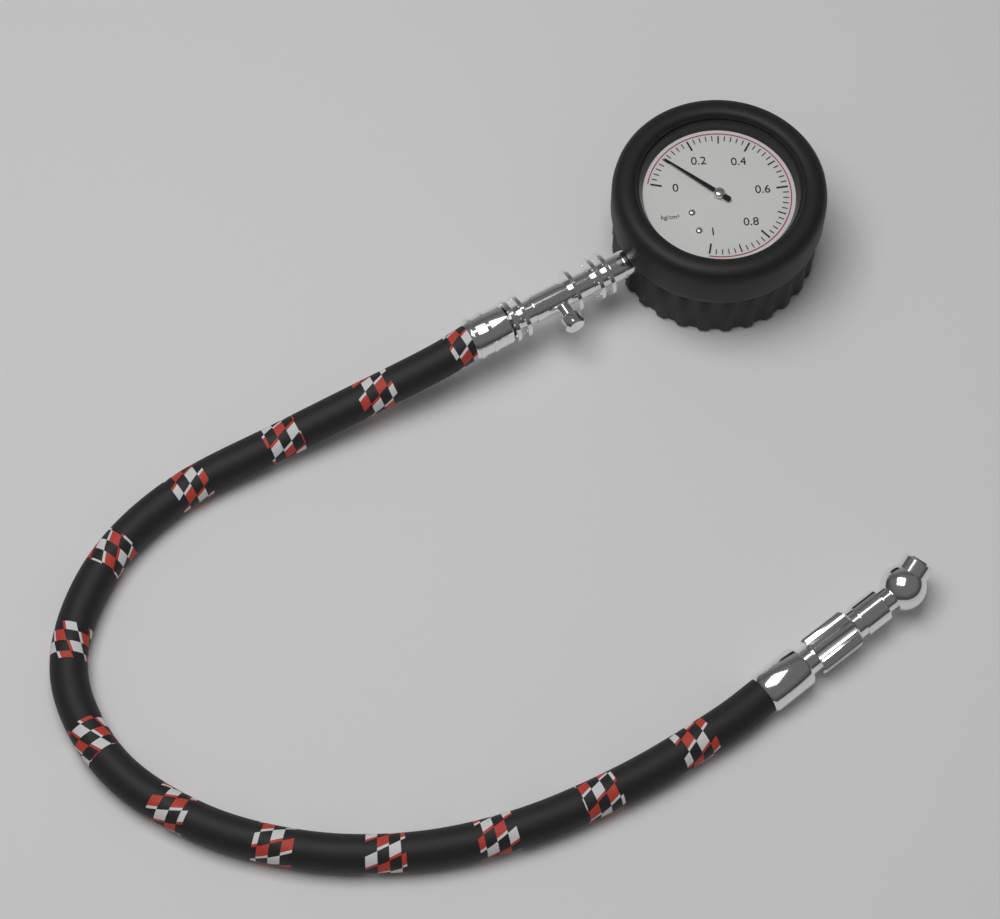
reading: 0.10 kg/cm²
